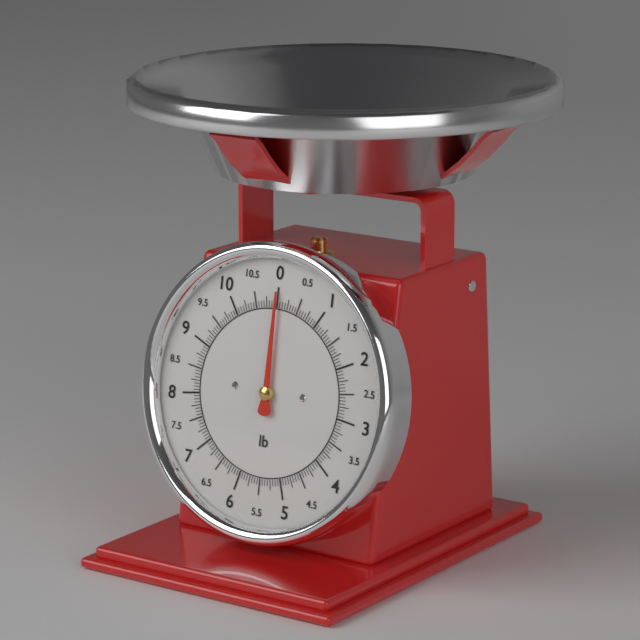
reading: 0.0000 lb
